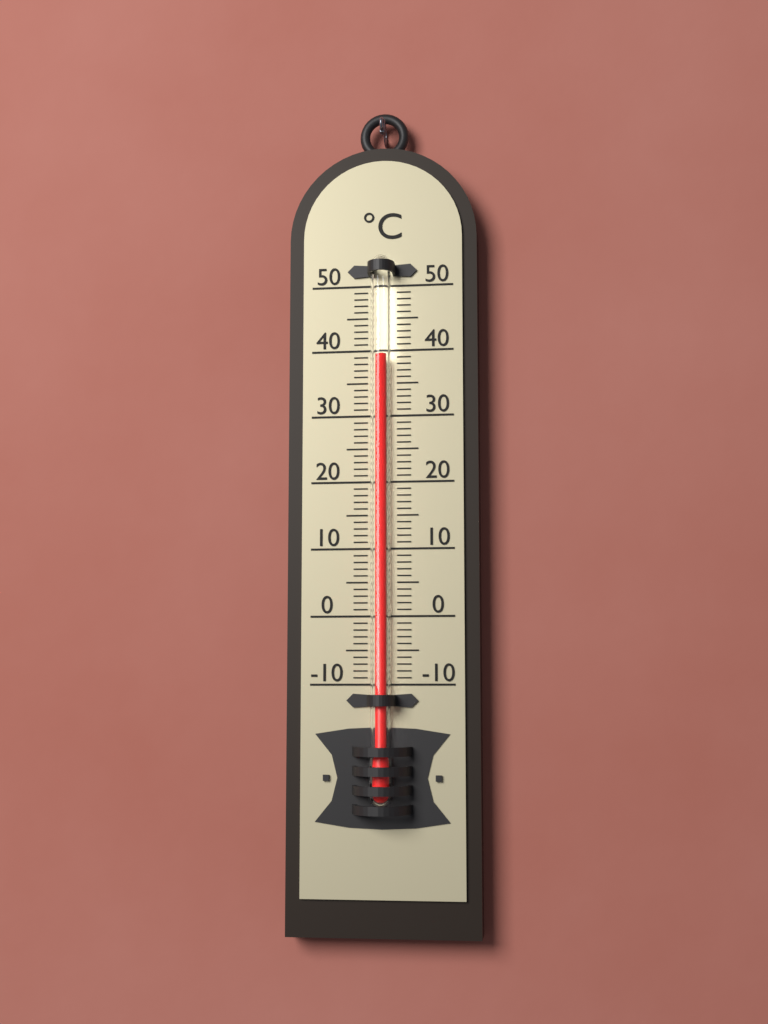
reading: 39 °C
